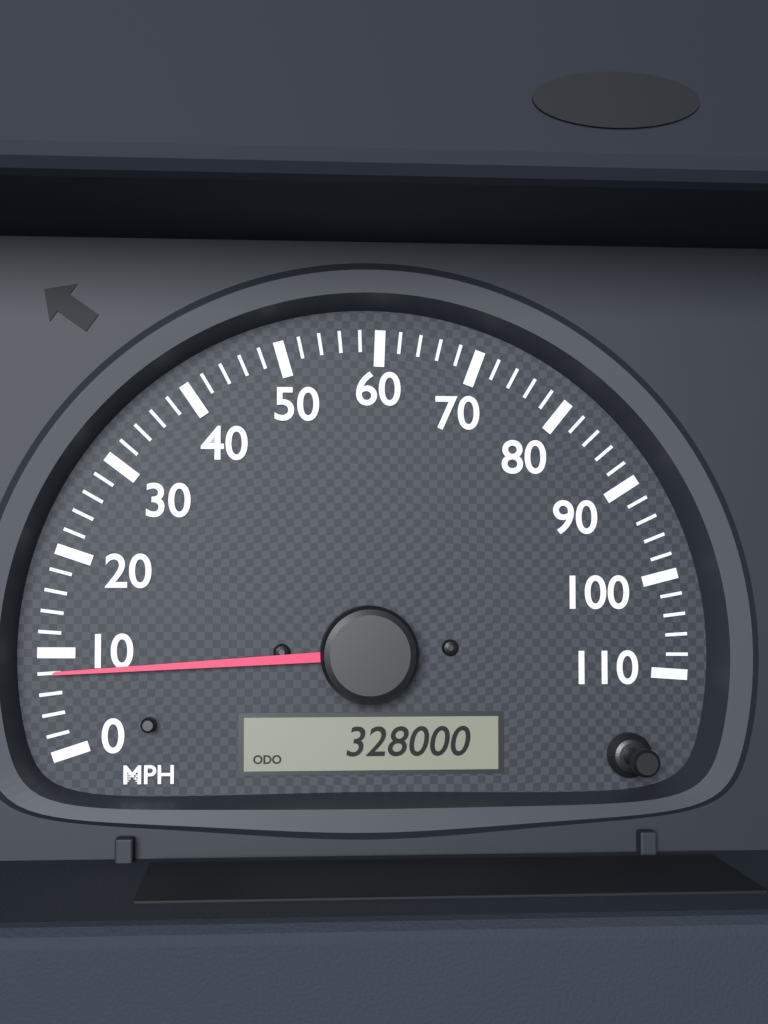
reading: 8 MPH
